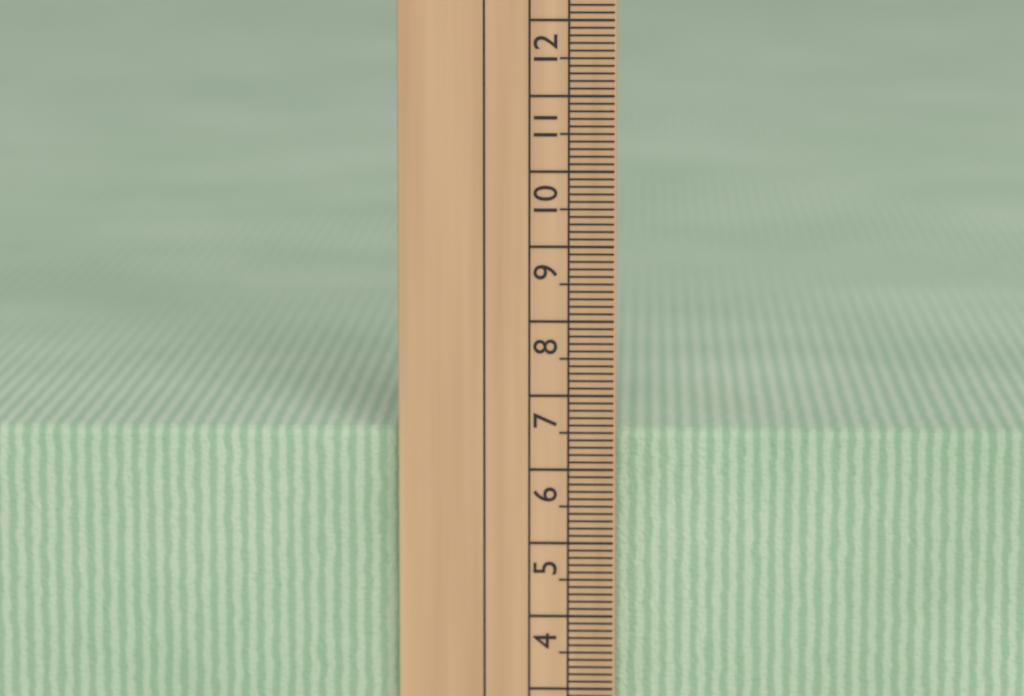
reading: 6.5 cm
